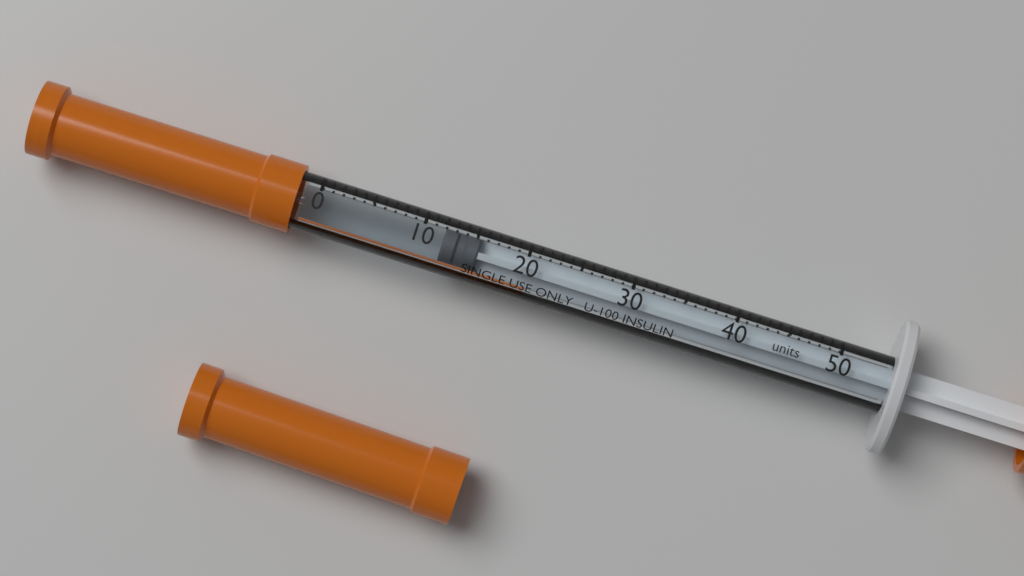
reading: 12 units
